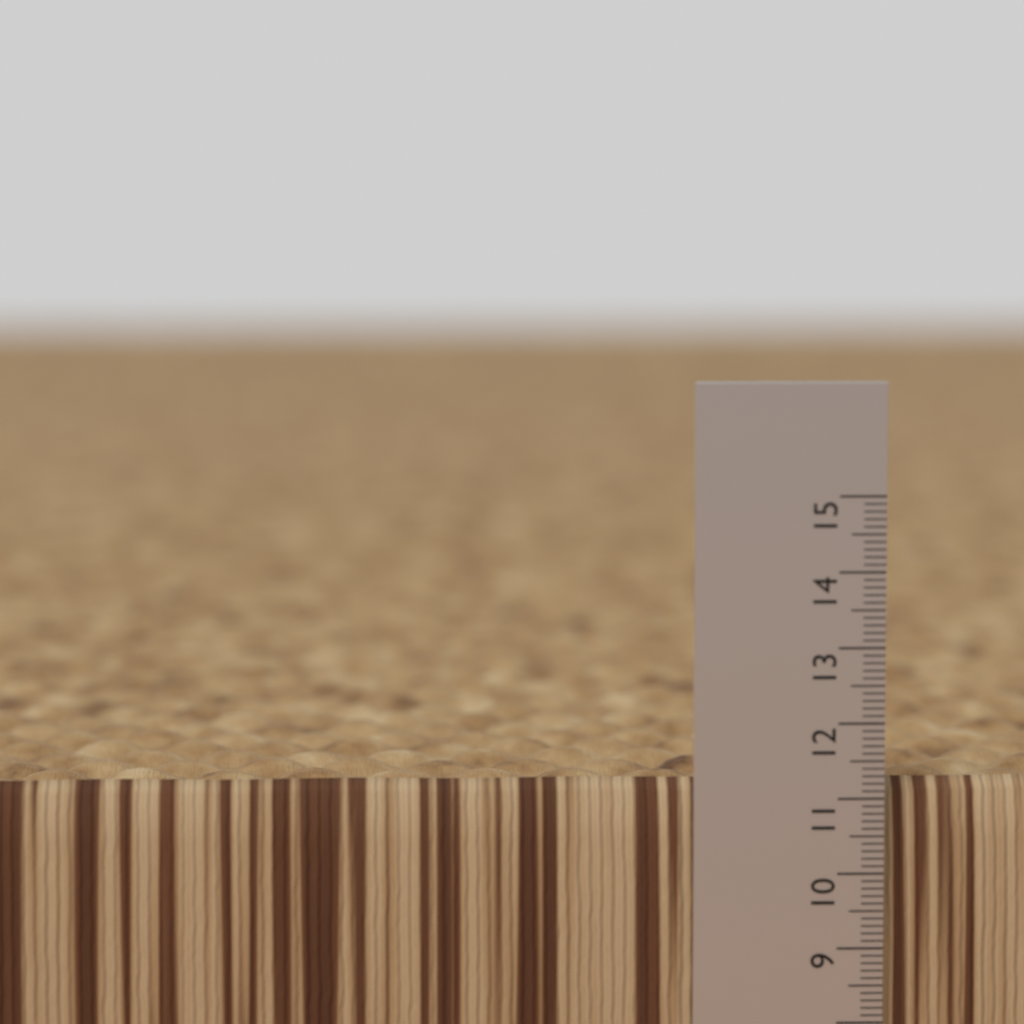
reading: 11.2 (no unit)
